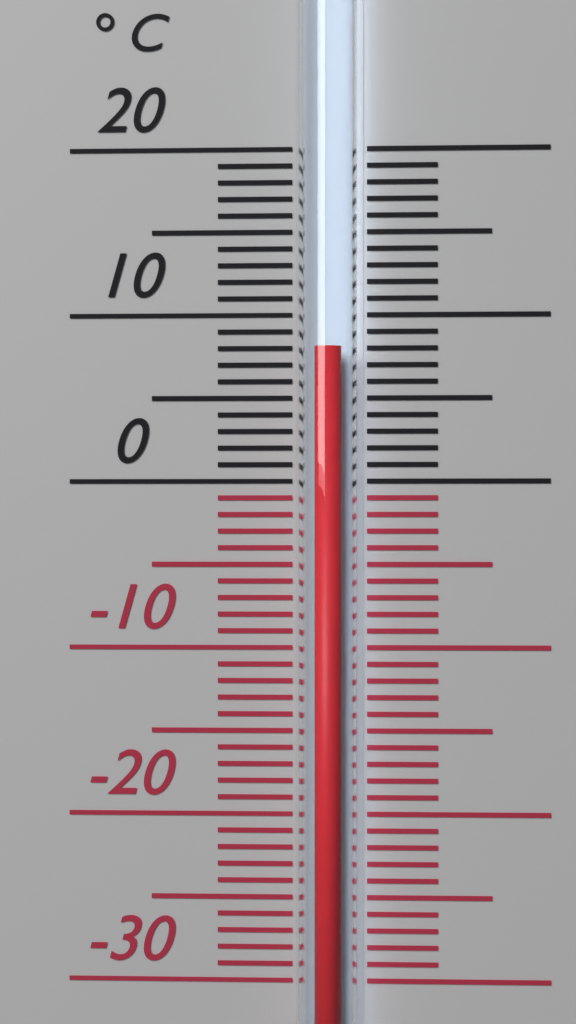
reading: 8 °C
